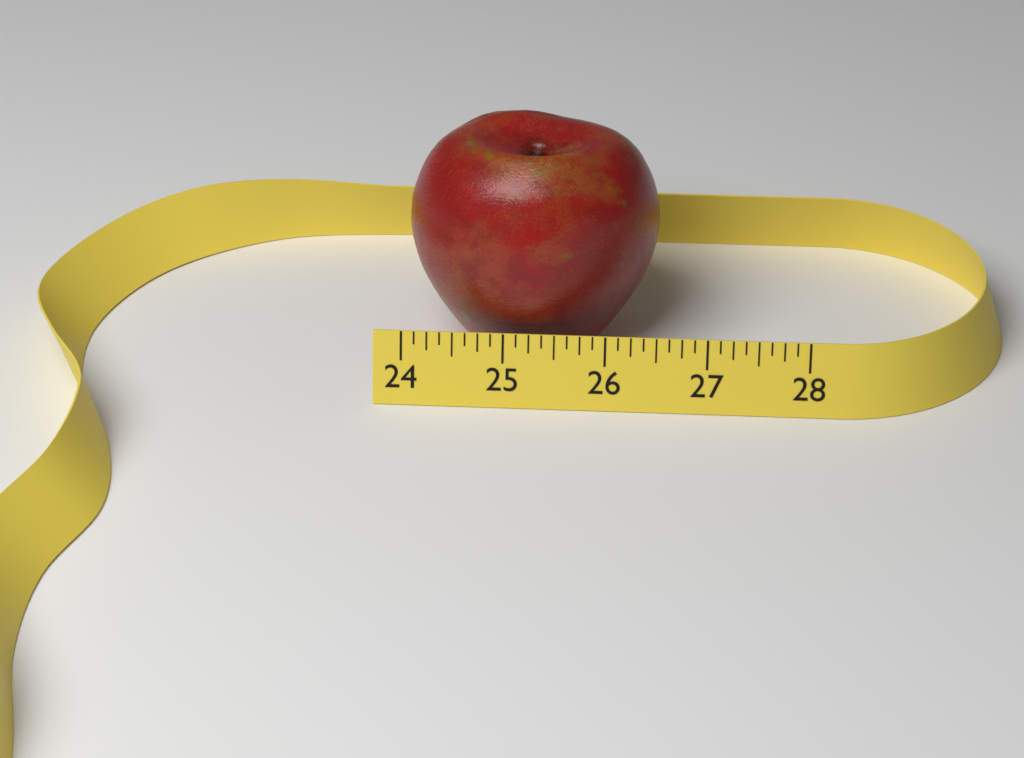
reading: 26.500 (no unit)
